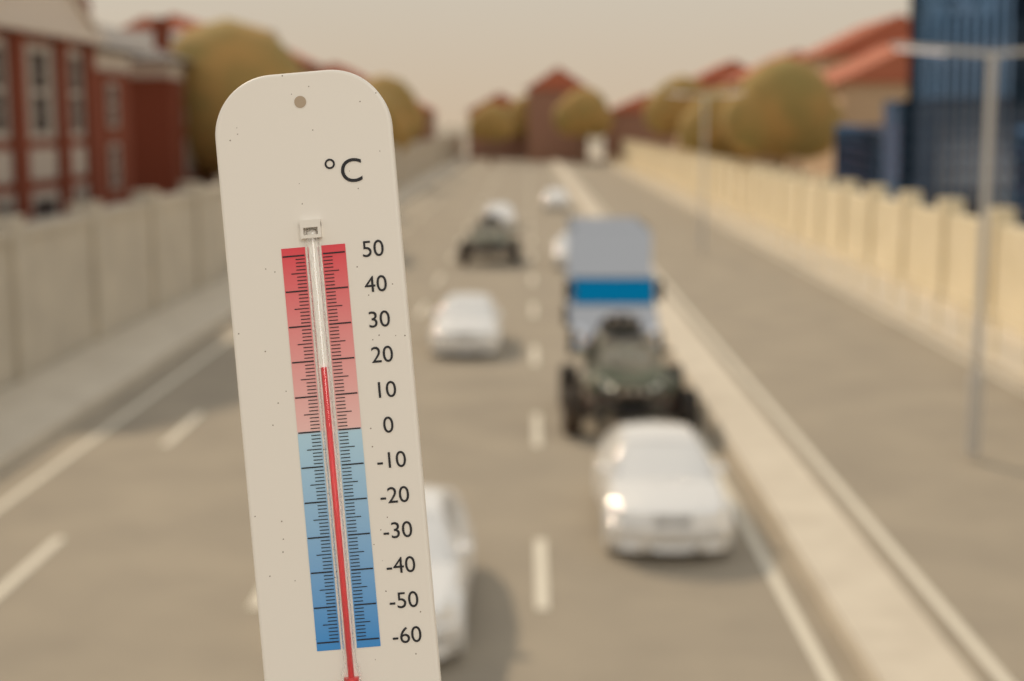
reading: 18 °C
